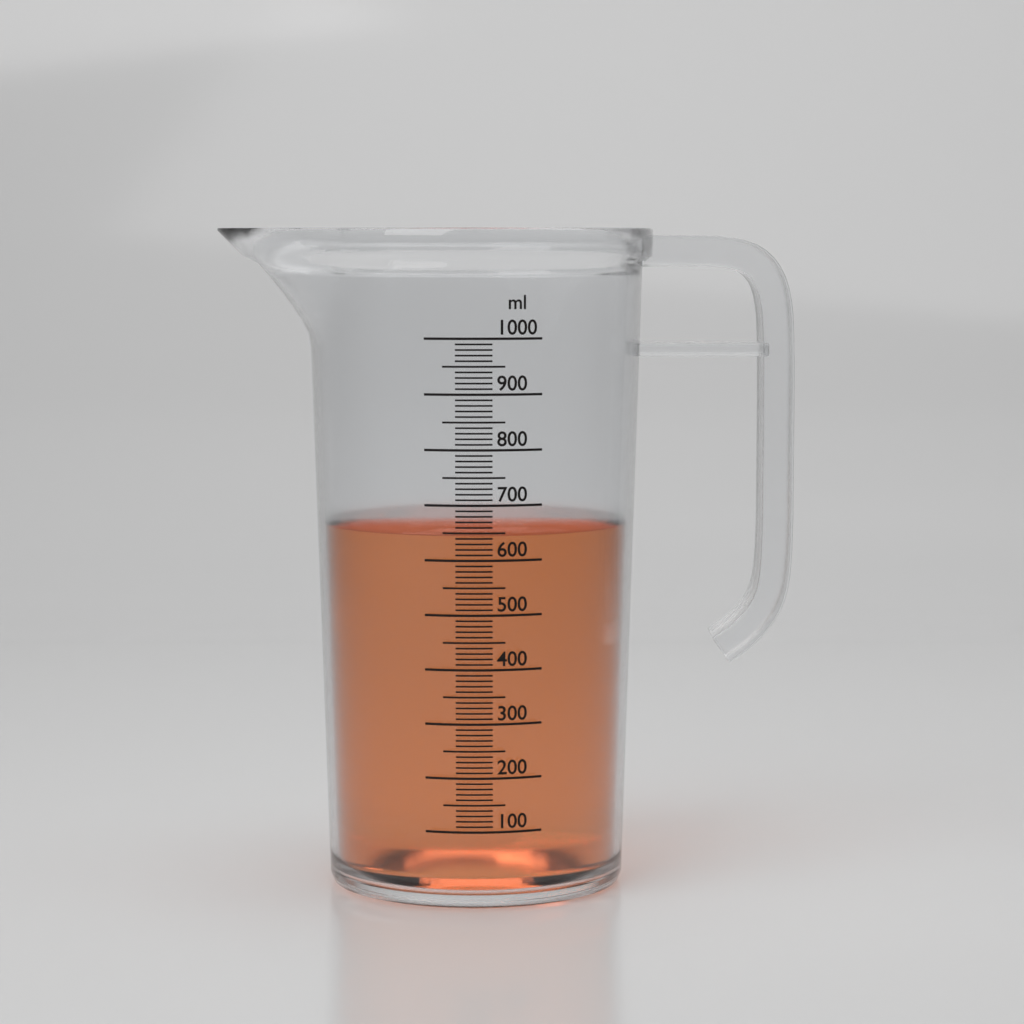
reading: 650 ml
